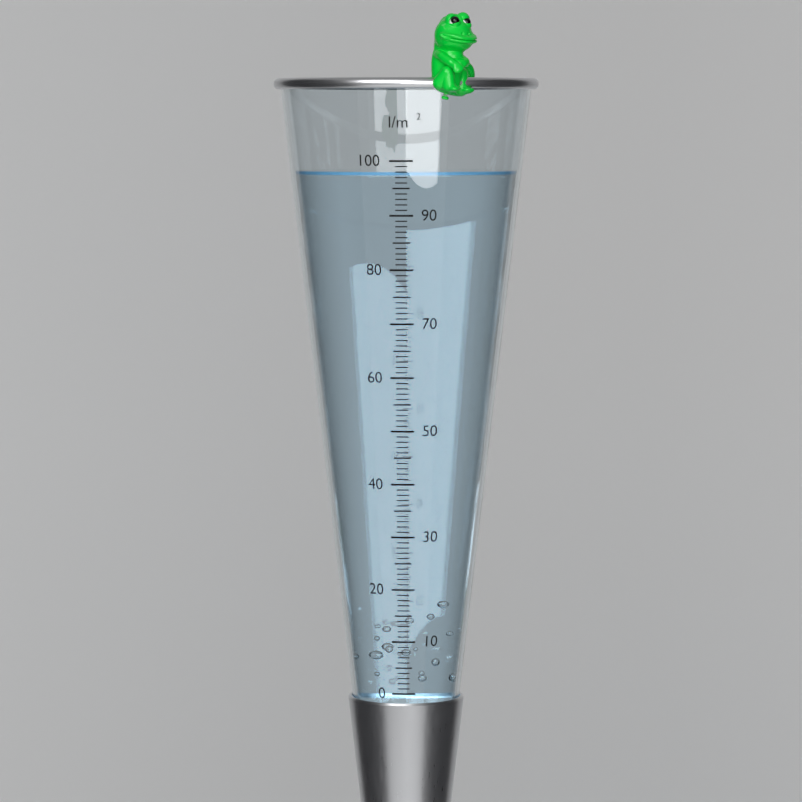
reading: 98 l/m²
